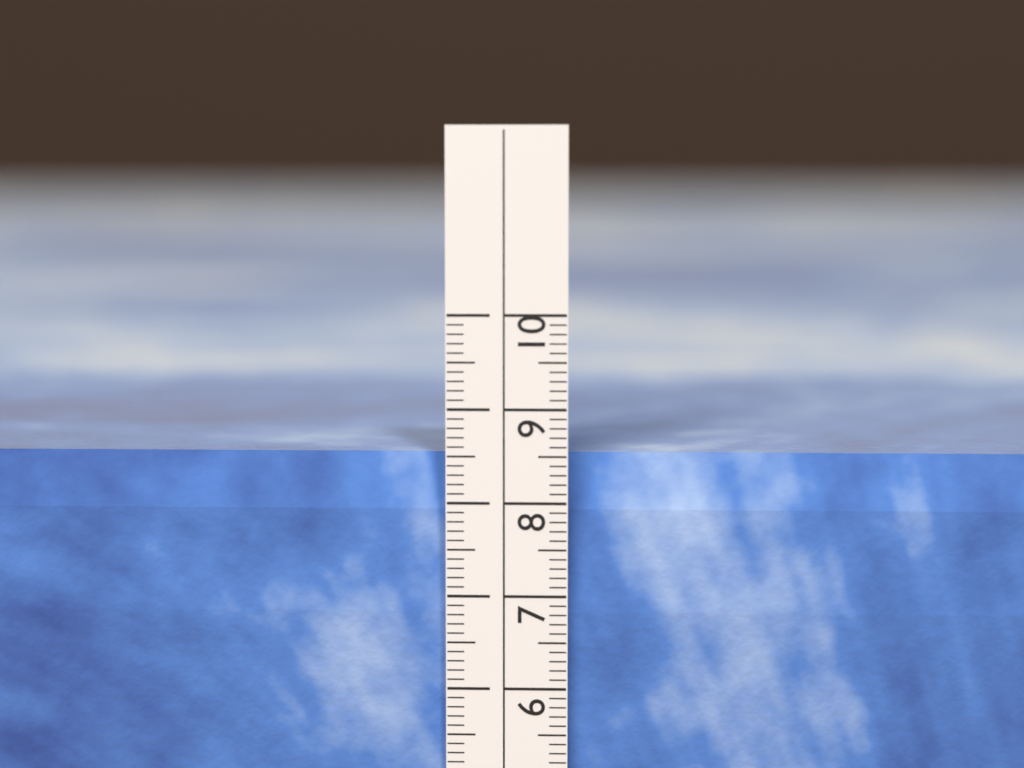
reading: 8.5 cm
